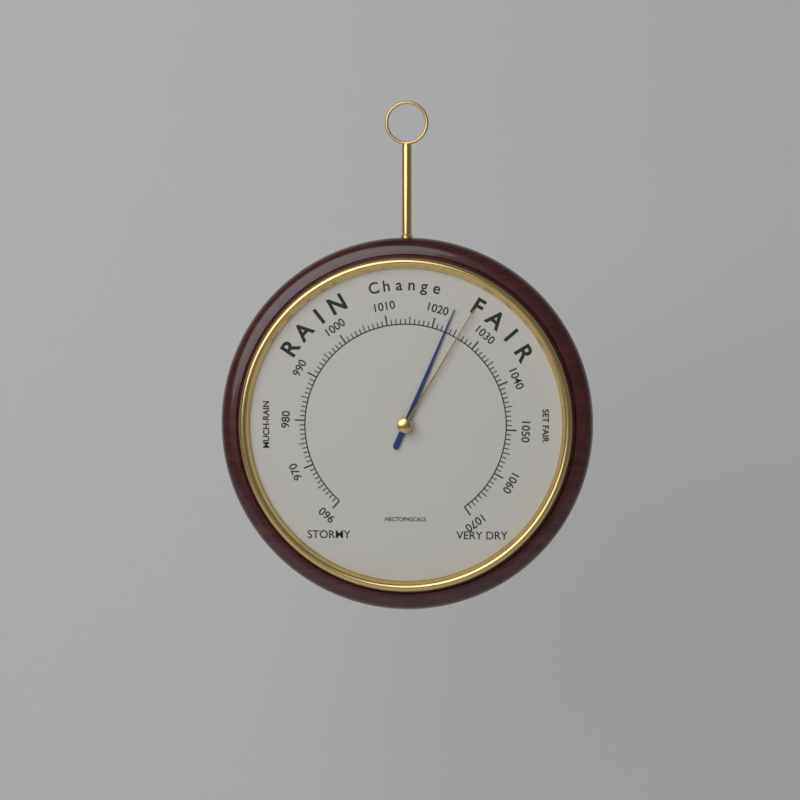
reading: 1023 hPa
